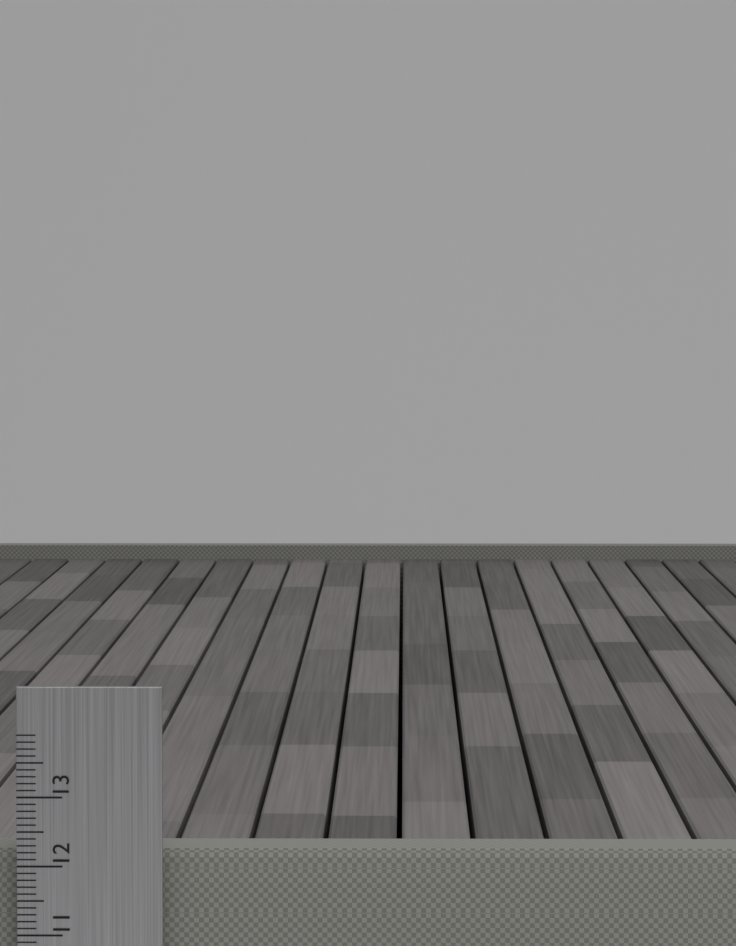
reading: 12.2 cm
